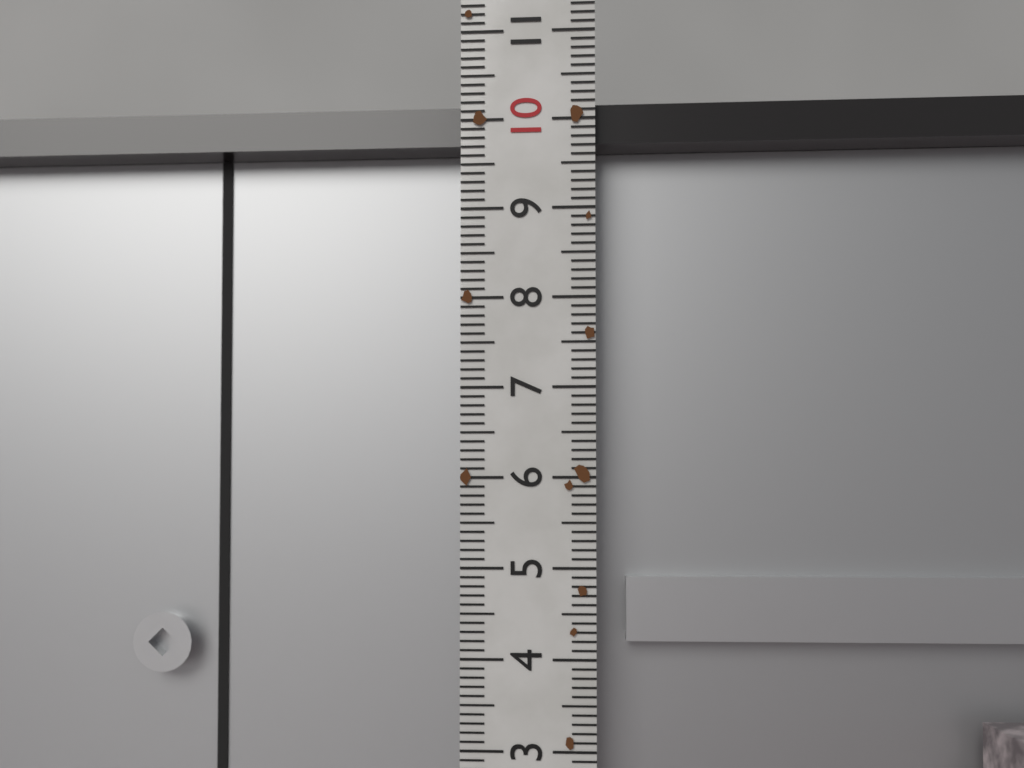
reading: 10.3 (no unit)
